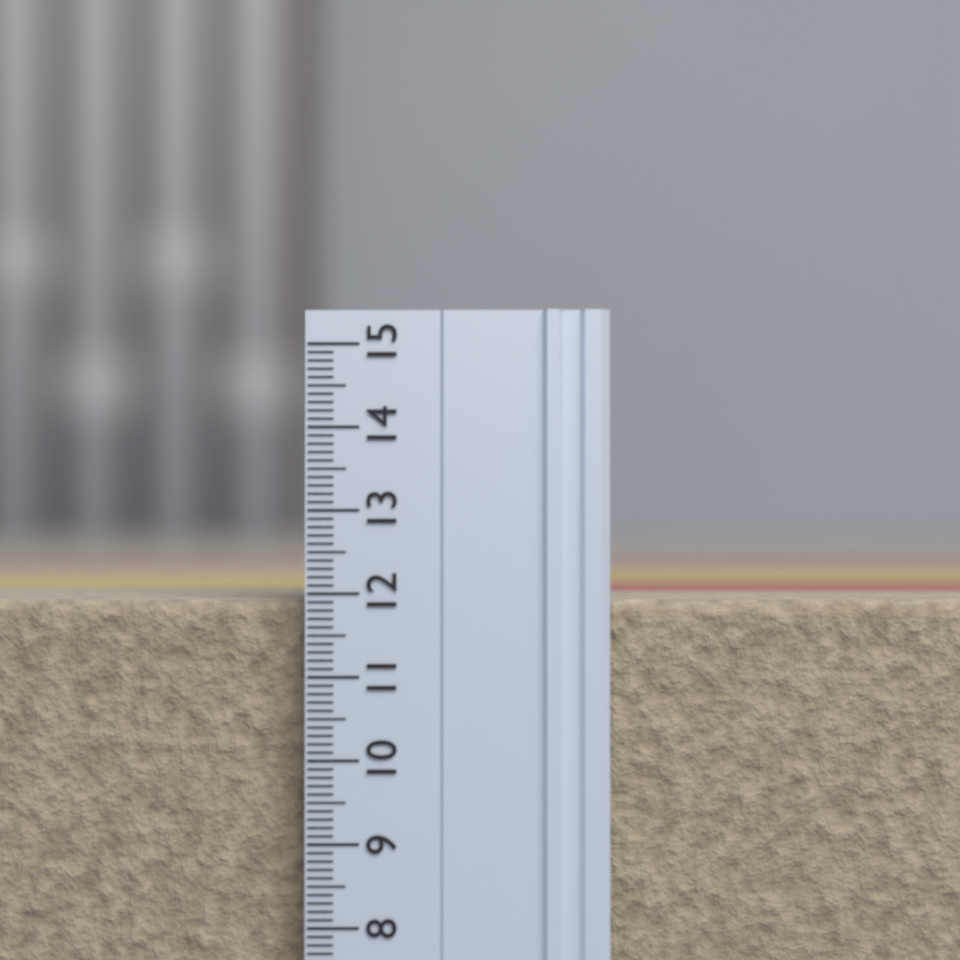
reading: 11.9 (no unit)
